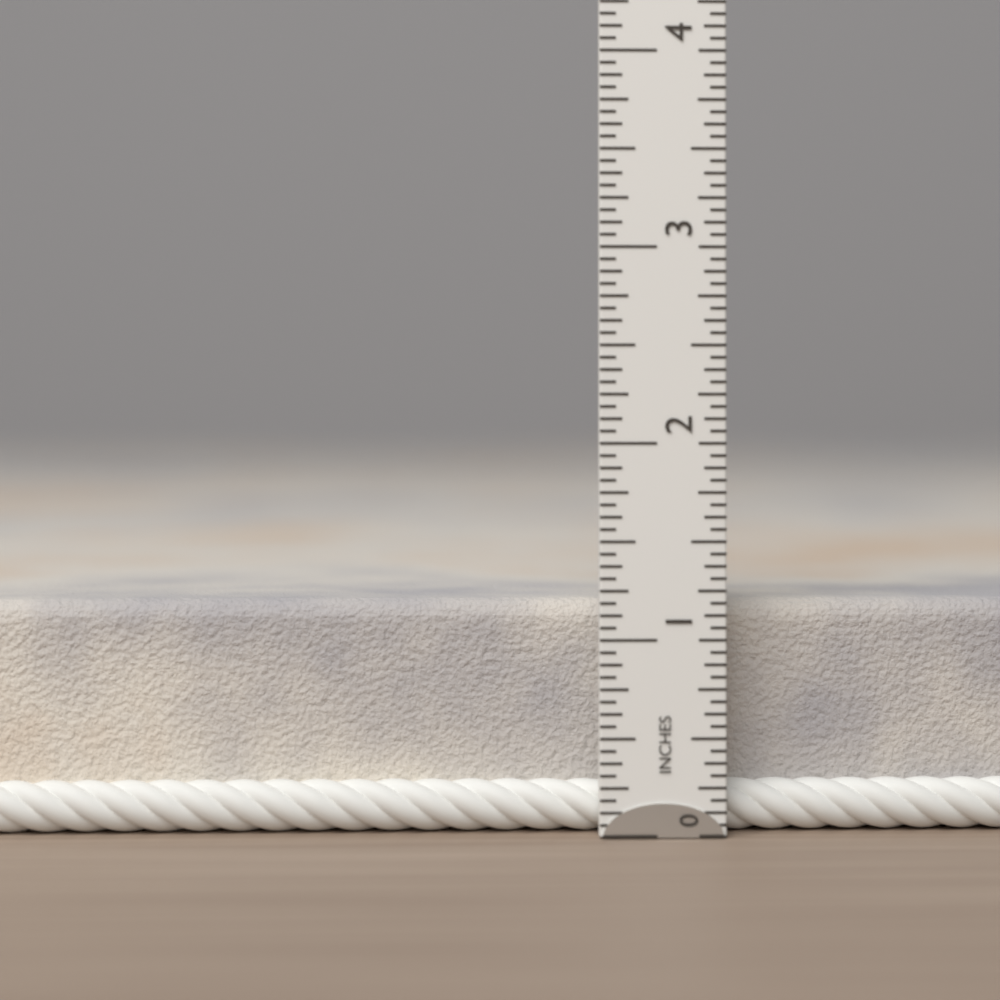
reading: 1.1875 in
